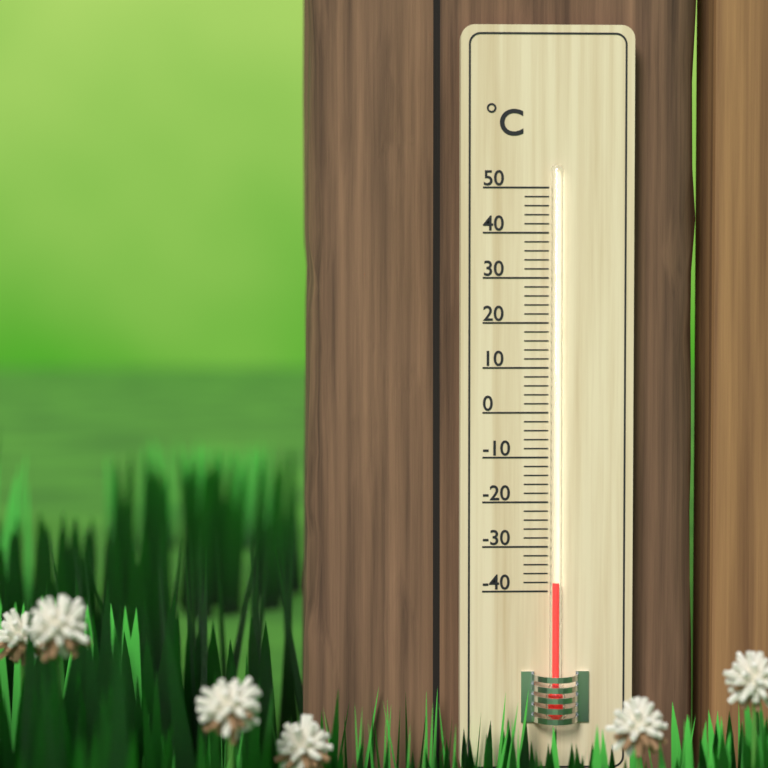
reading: -38 °C
